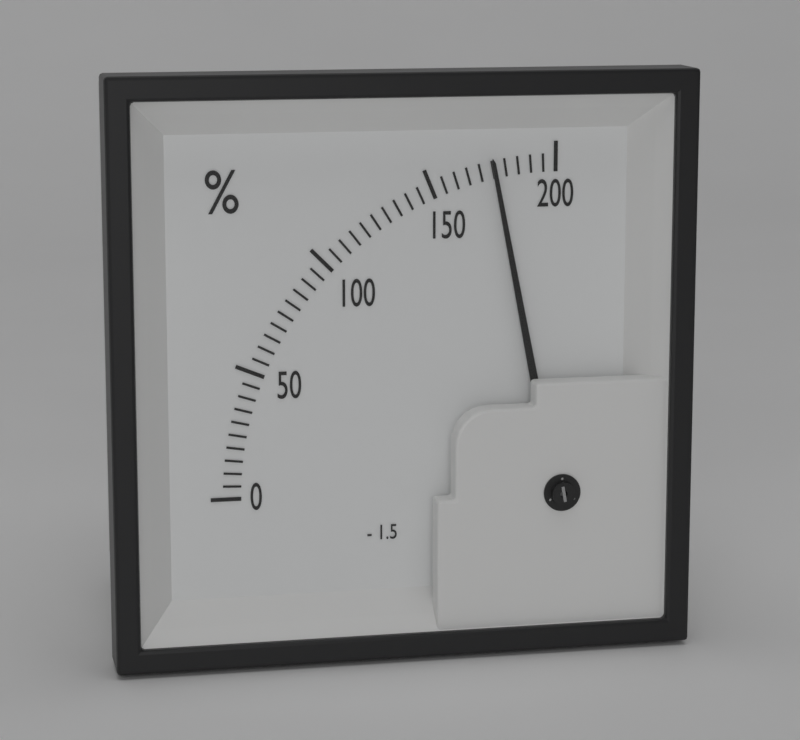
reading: 175 %
